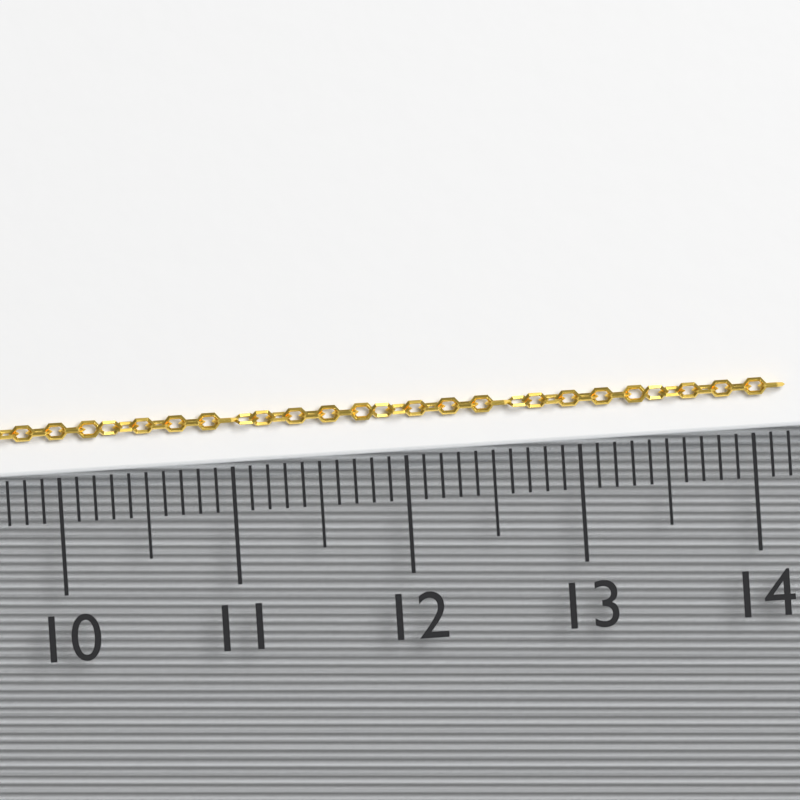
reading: 14.2 (no unit)
